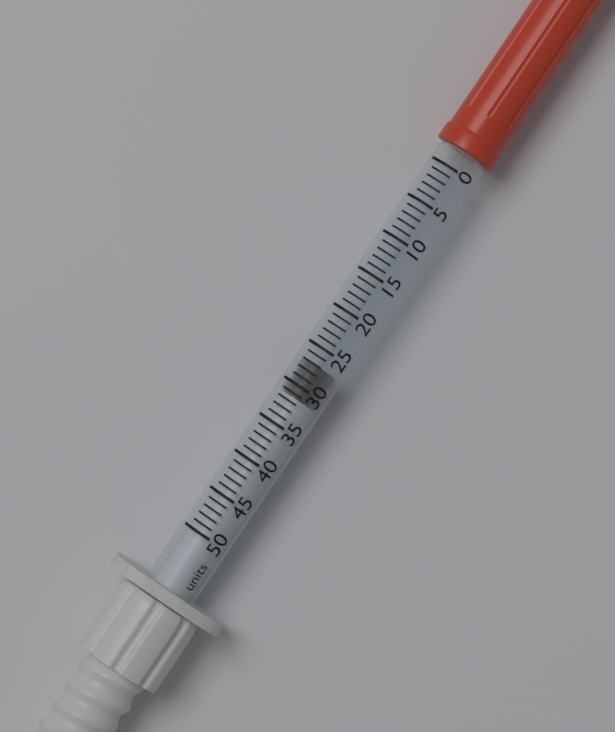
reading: 27 units
